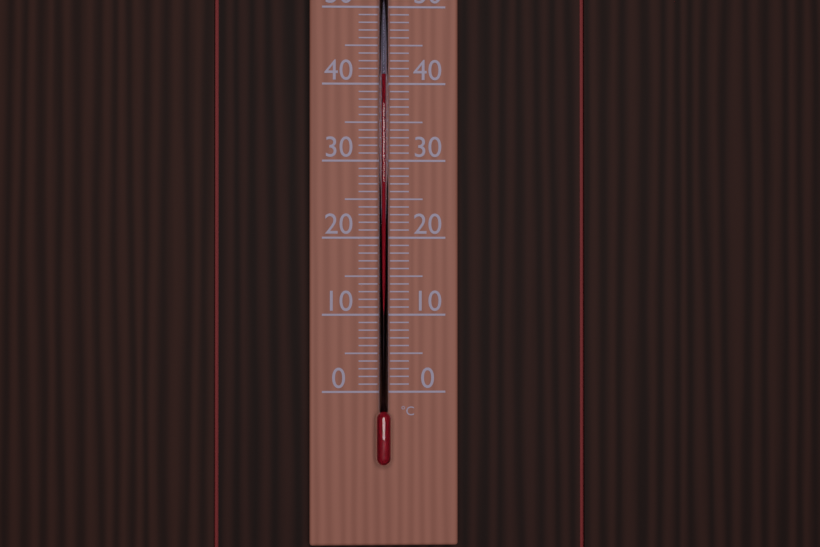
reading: 41 °C
